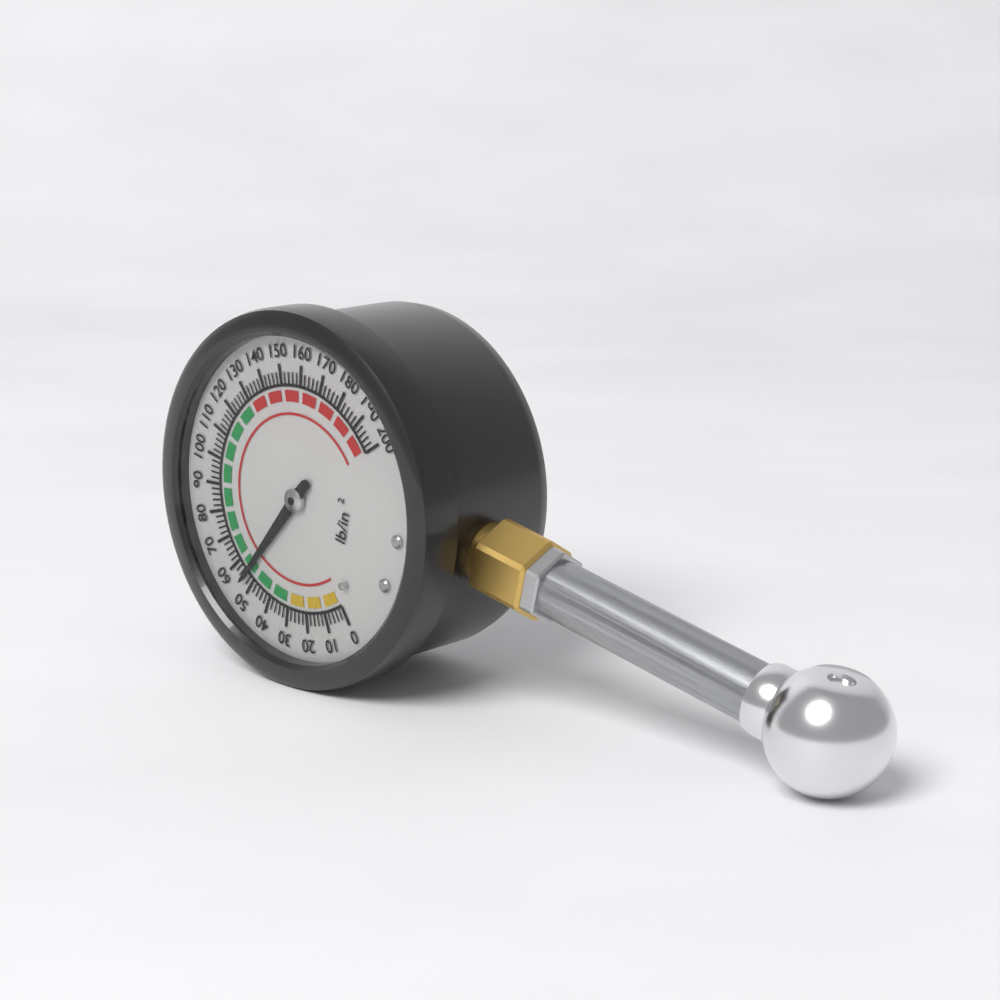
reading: 54 psi
